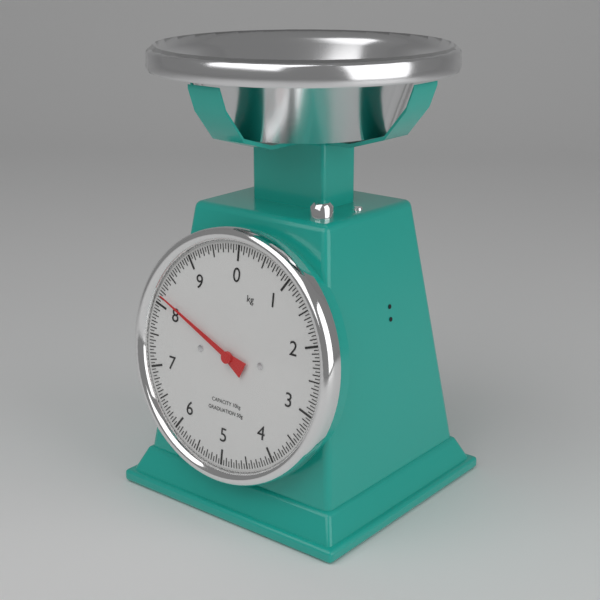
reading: 8.15 kg
